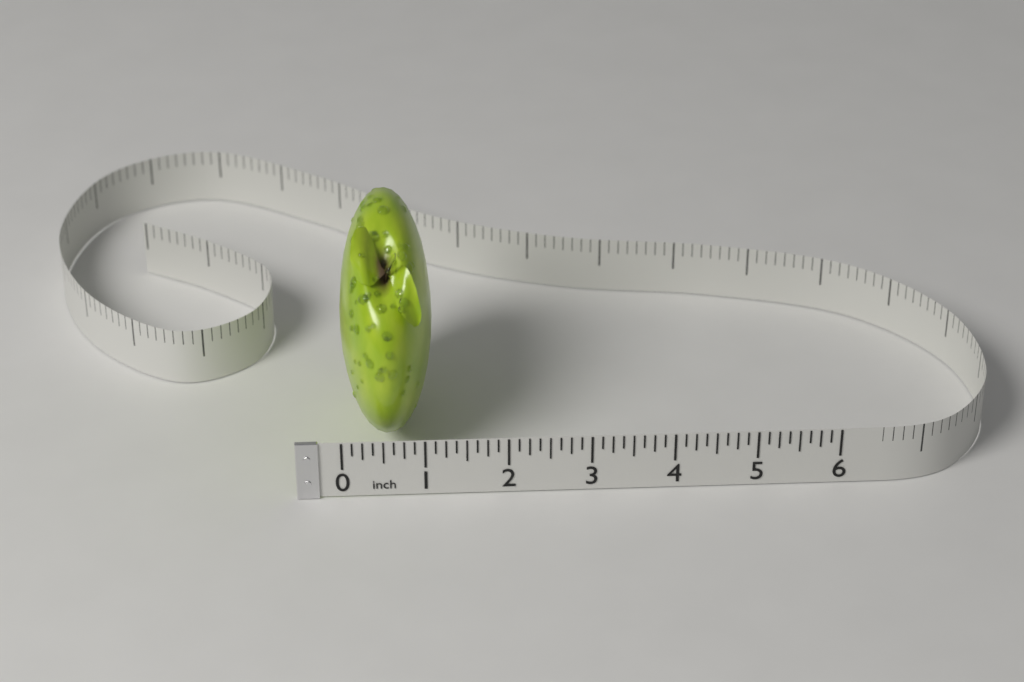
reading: 1.125 in
